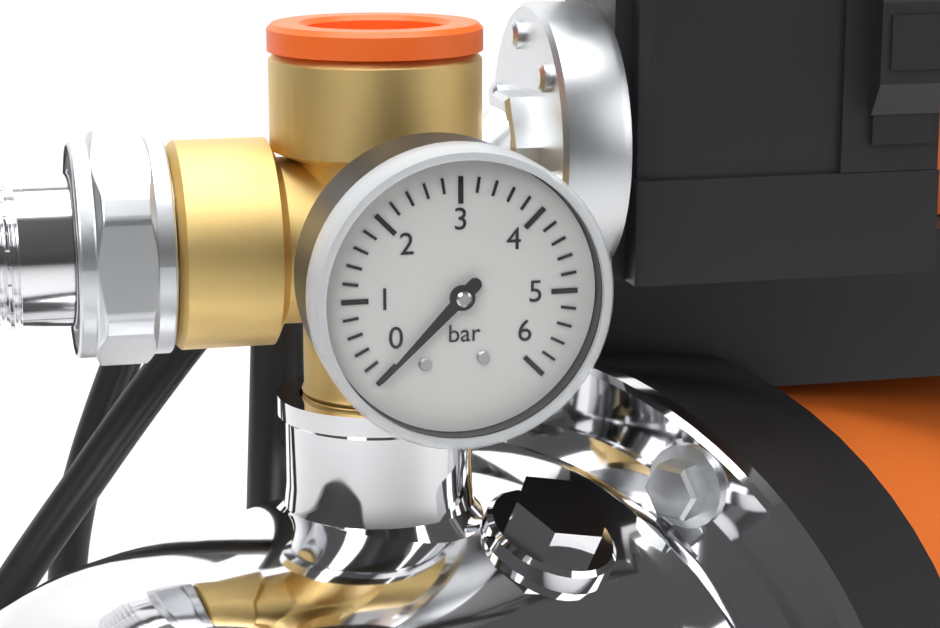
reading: 0.0 bar
